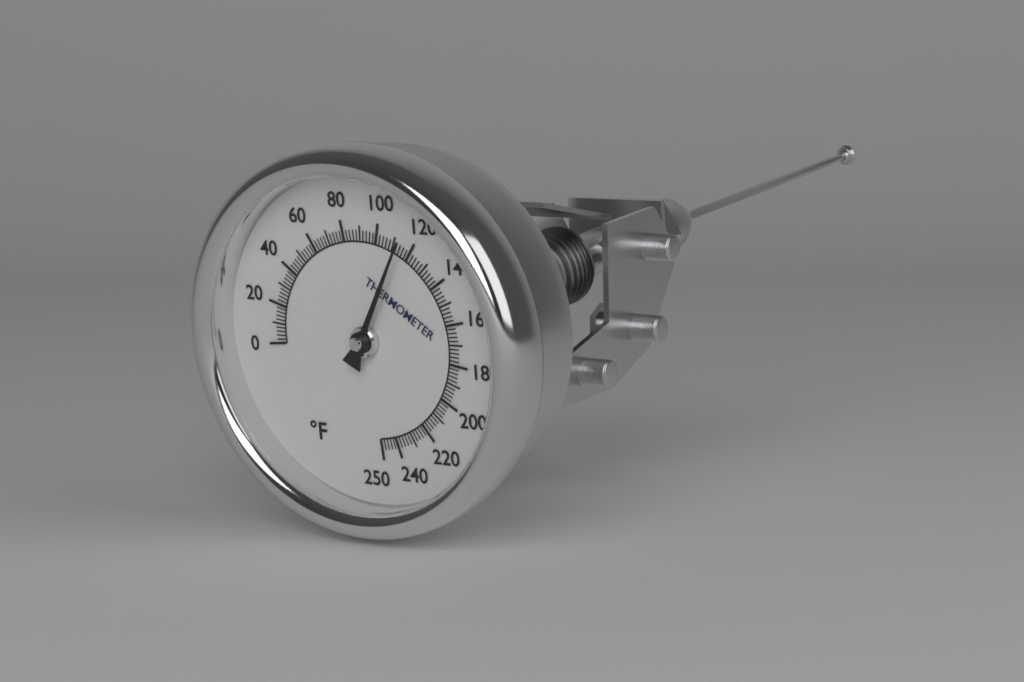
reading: 114 °F
